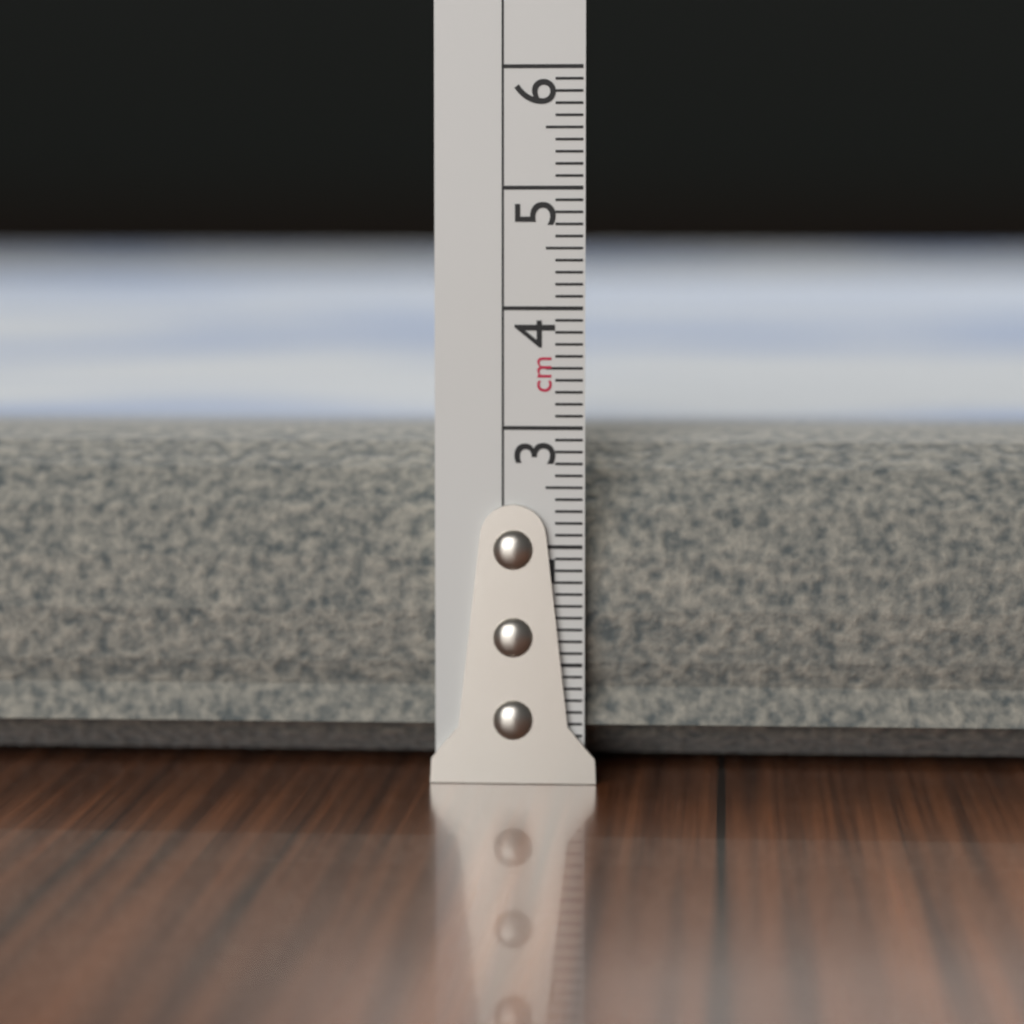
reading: 3.0 cm
